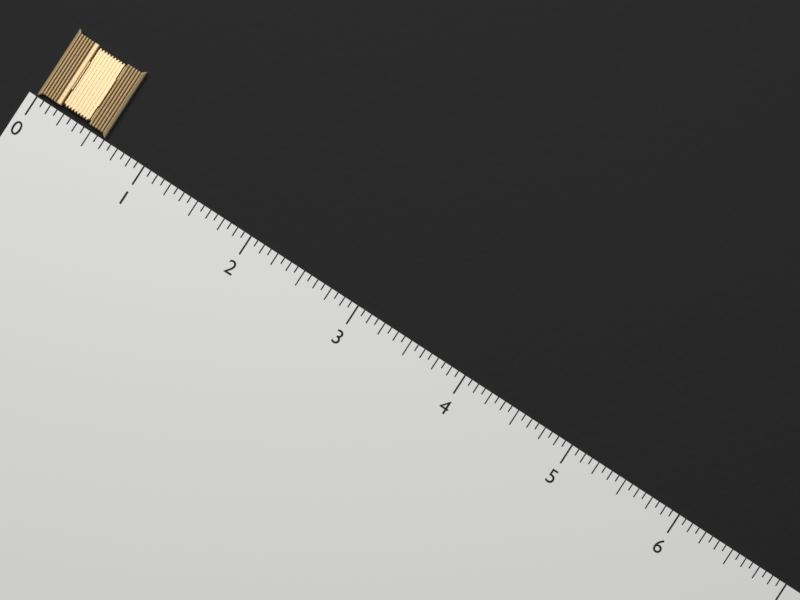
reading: 0.6250 (no unit)
